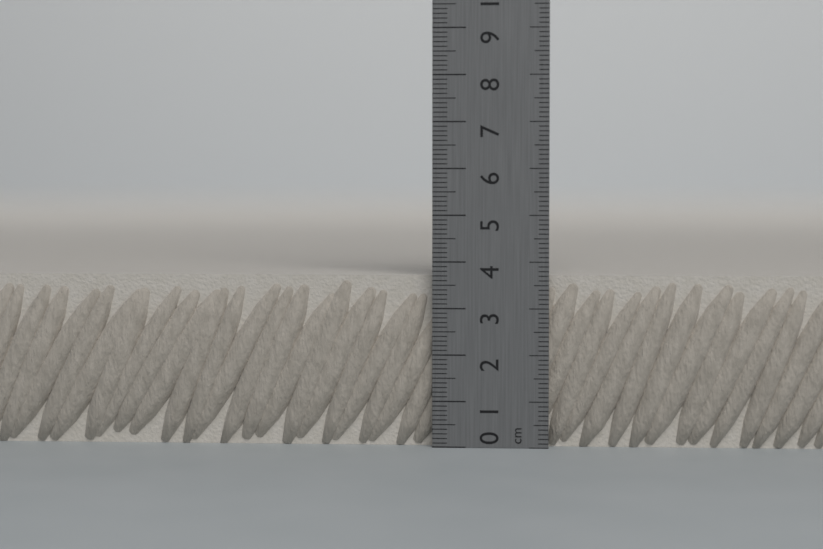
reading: 3.7 cm
